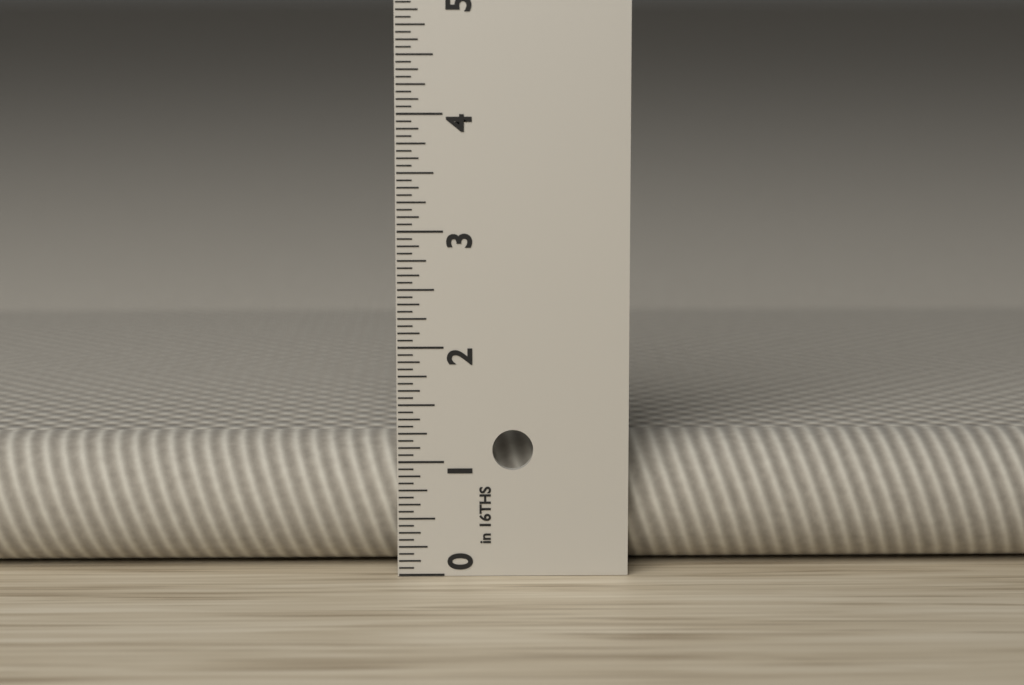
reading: 1.1250 in
